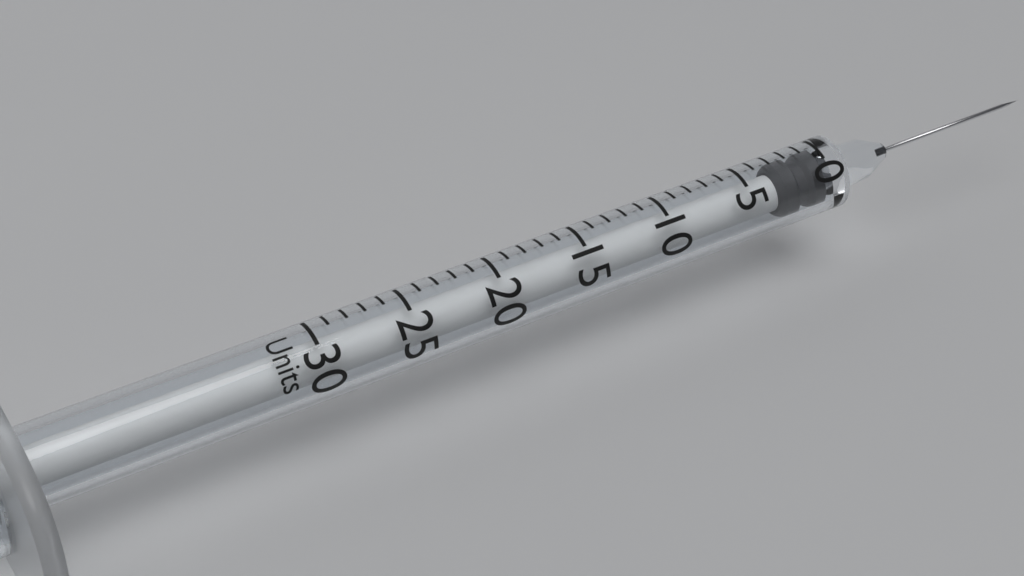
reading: 0 Units
